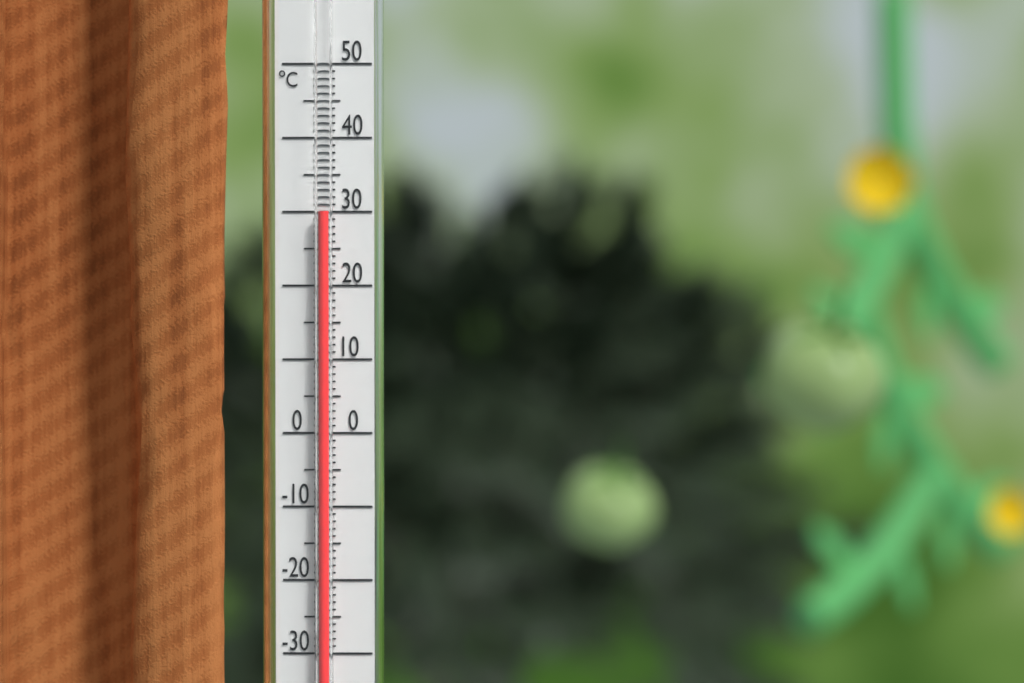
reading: 30 °C
